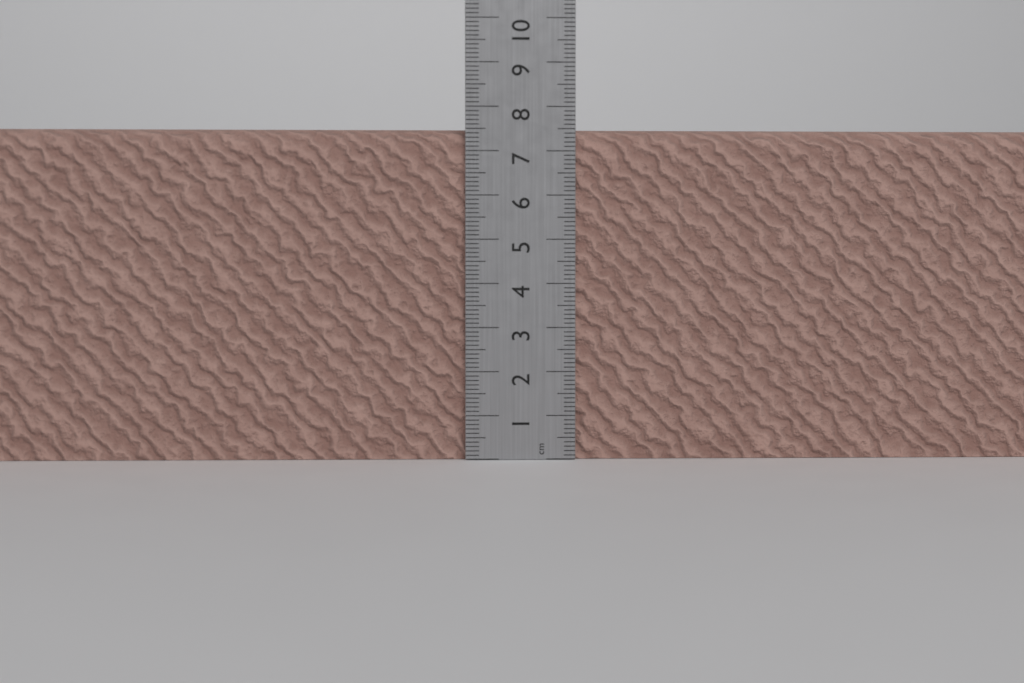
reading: 7.5 cm
